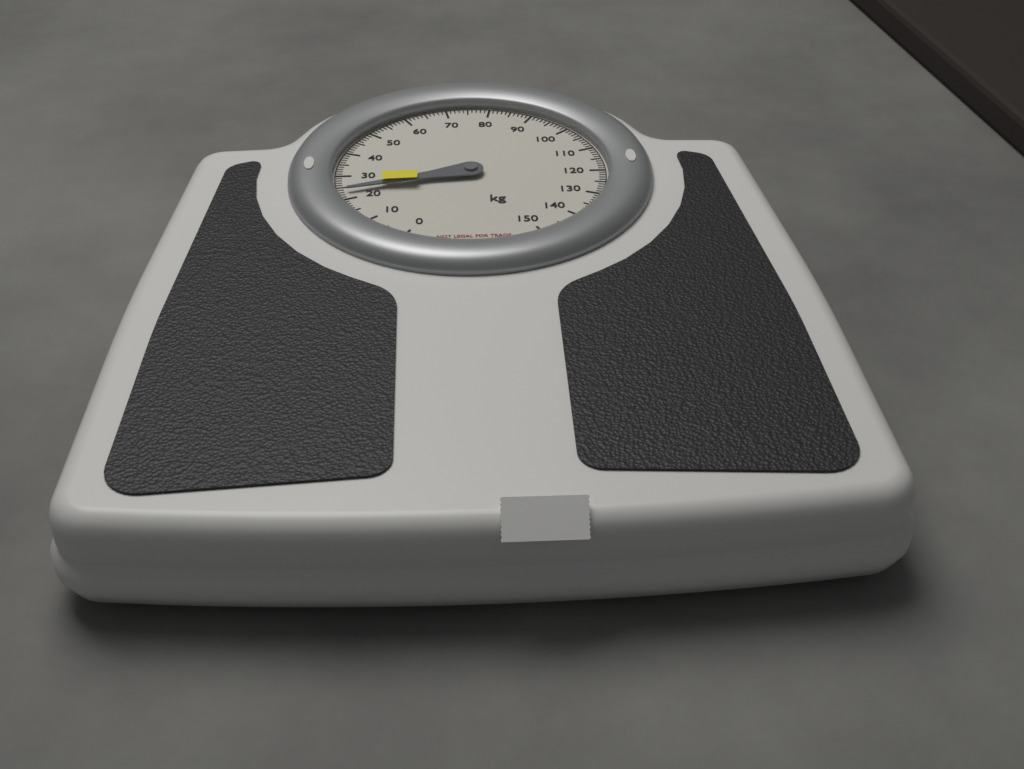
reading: 23 kg
